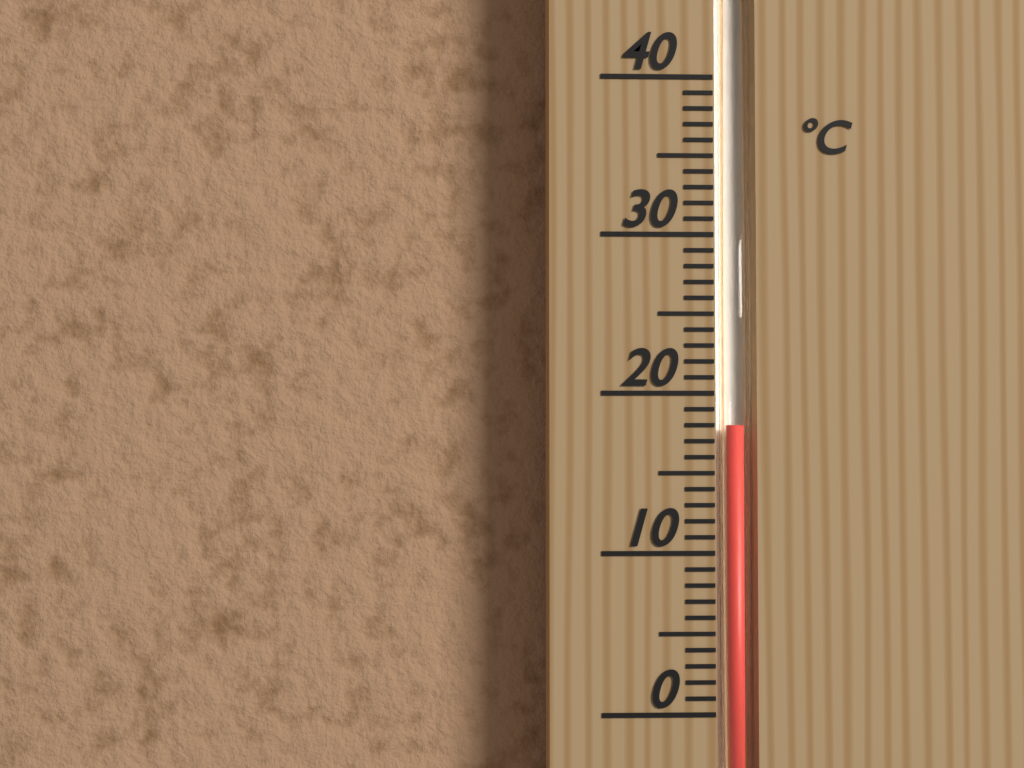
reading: 18 °C
